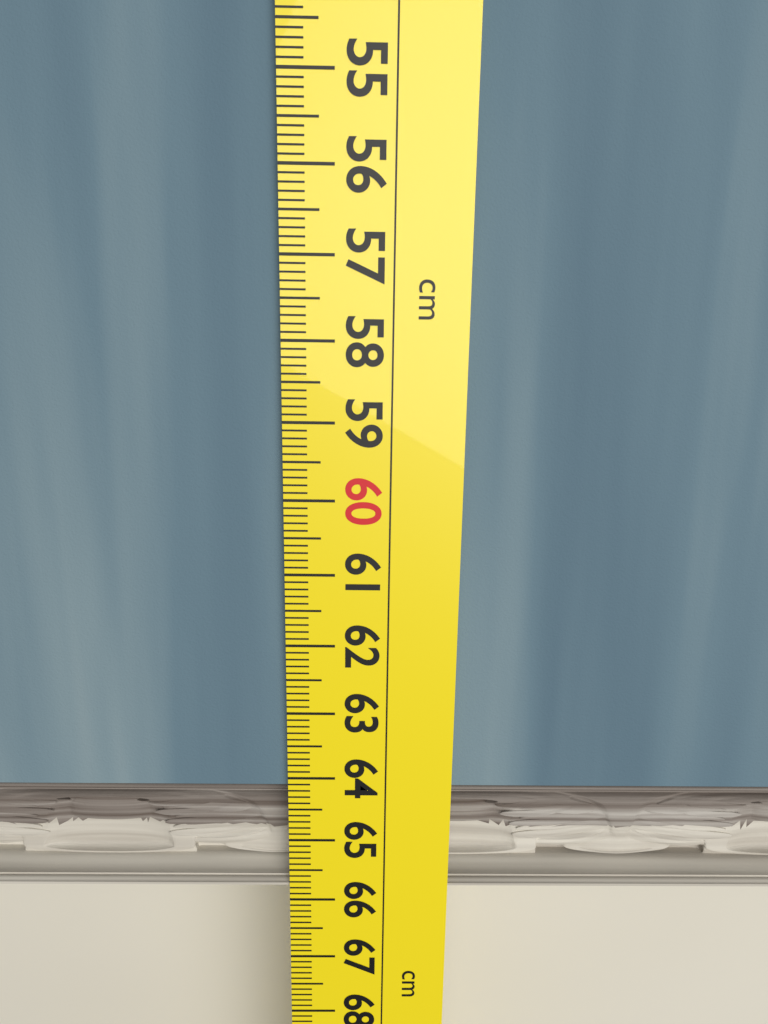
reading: 65.8 cm
